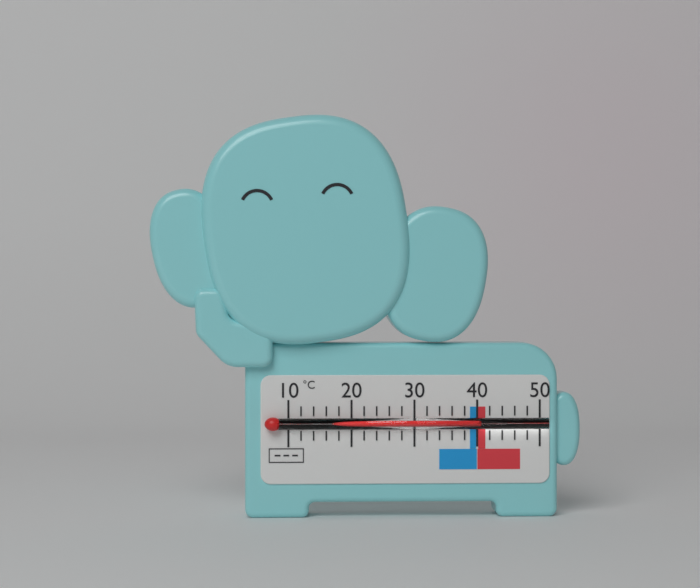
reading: 40 °C
